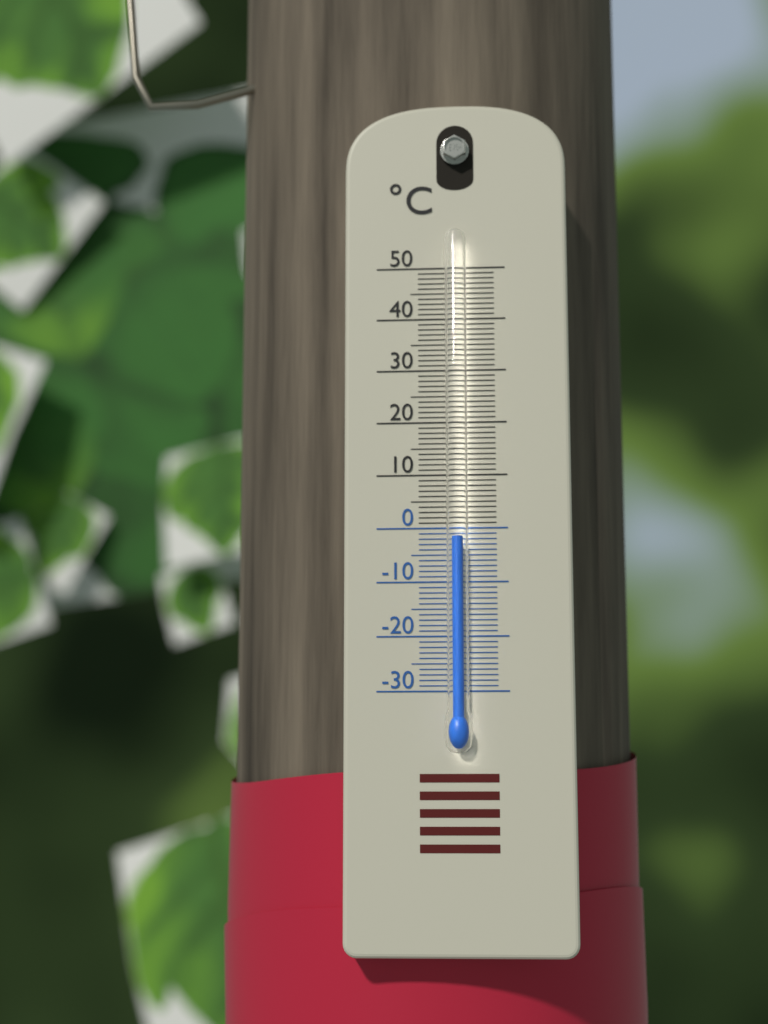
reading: -2 °C
